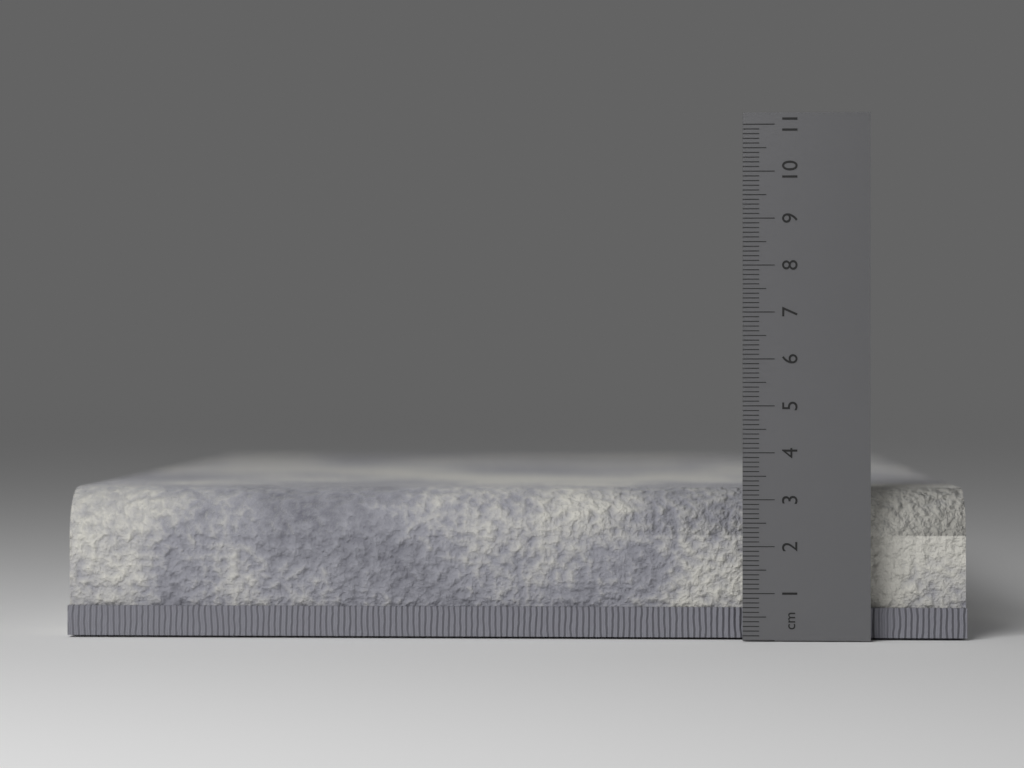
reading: 3.2 cm
